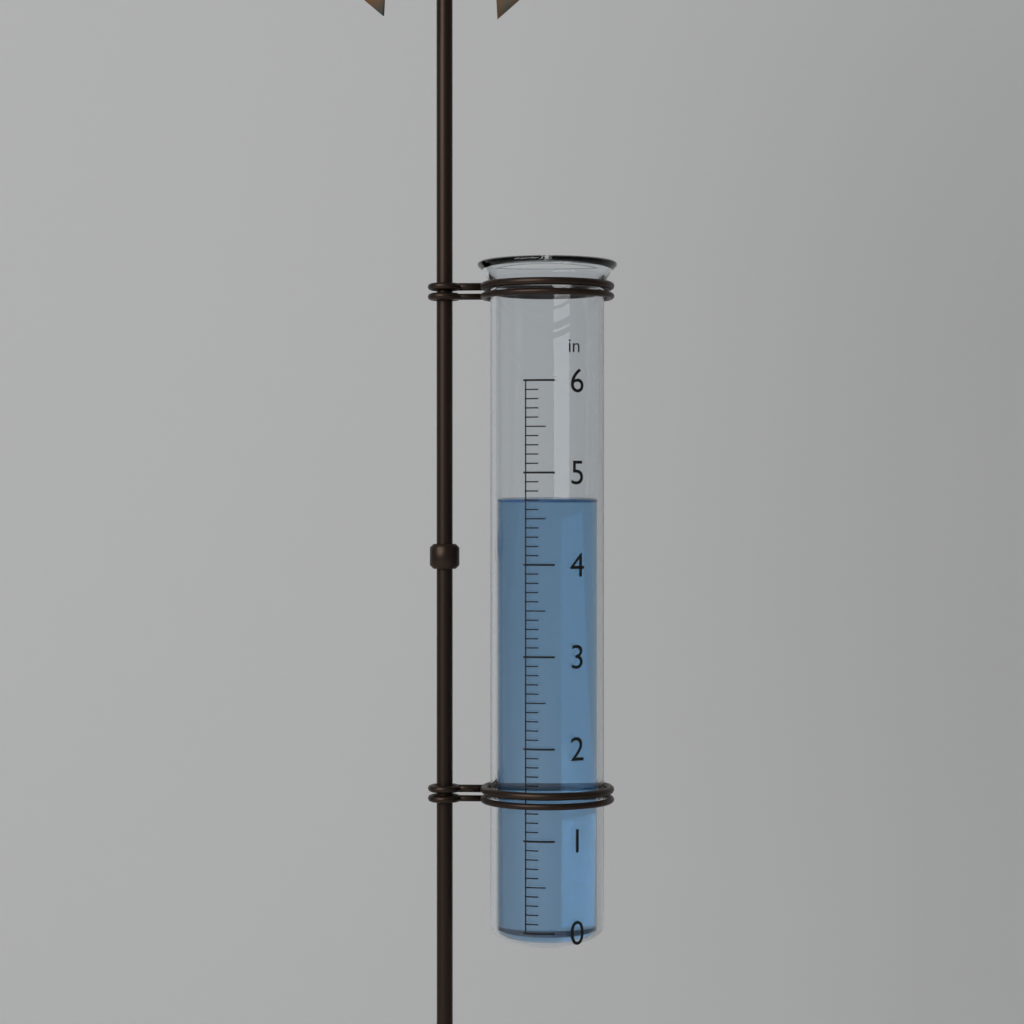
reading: 4.7 in
